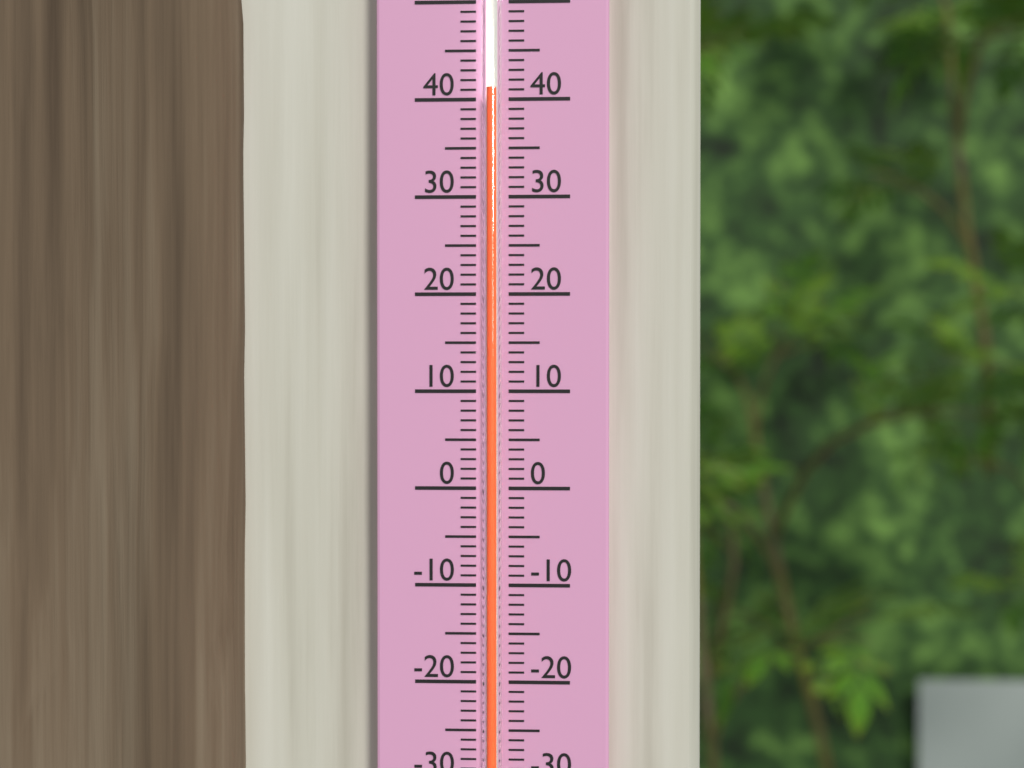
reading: 41 (no unit)
